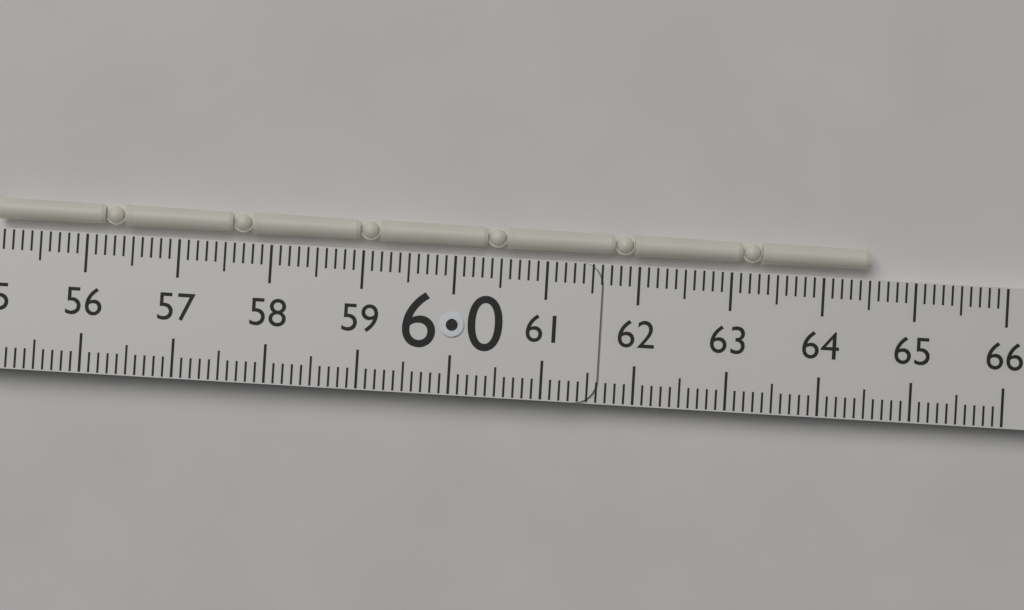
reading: 64.5 (no unit)
